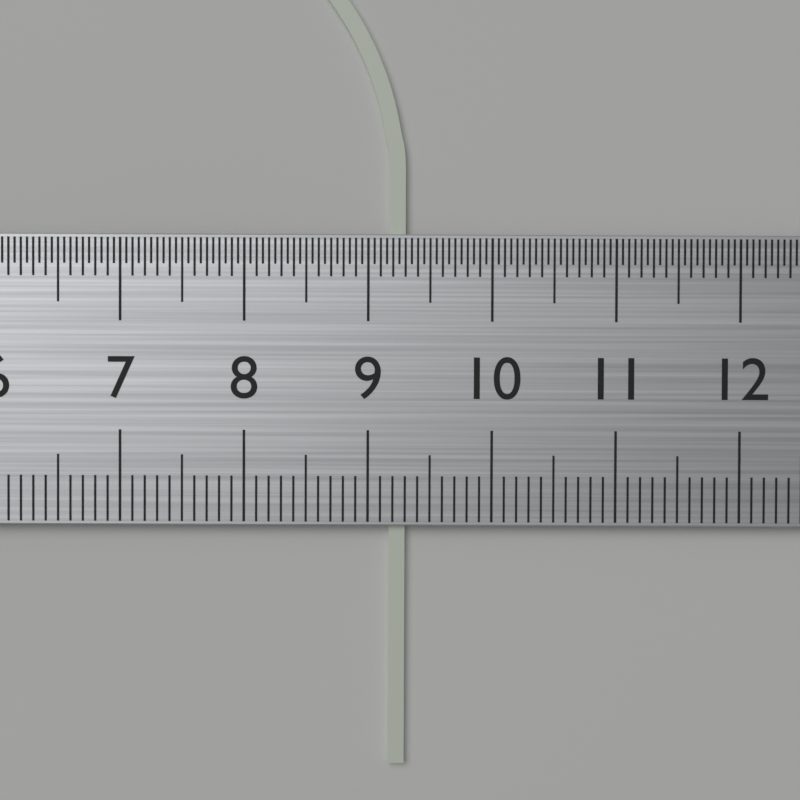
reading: 9.3 cm
